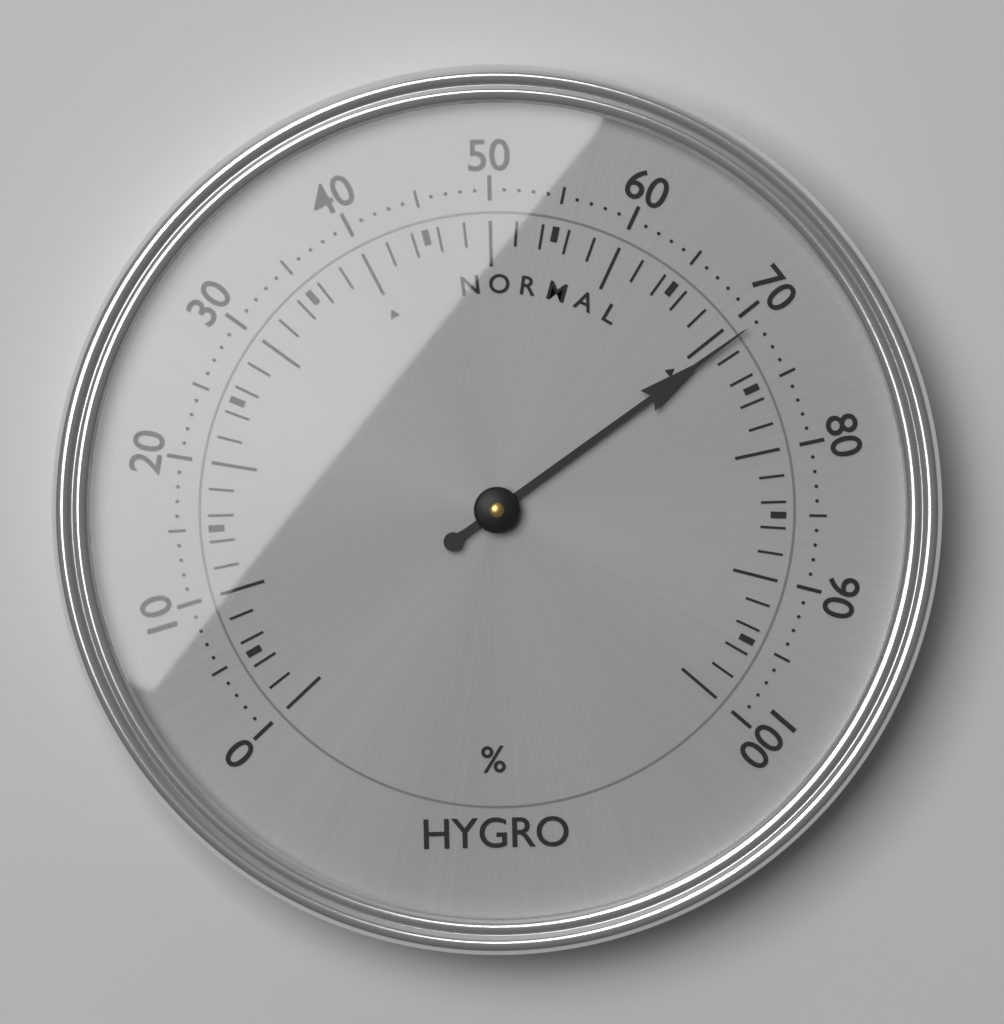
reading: 71 %
